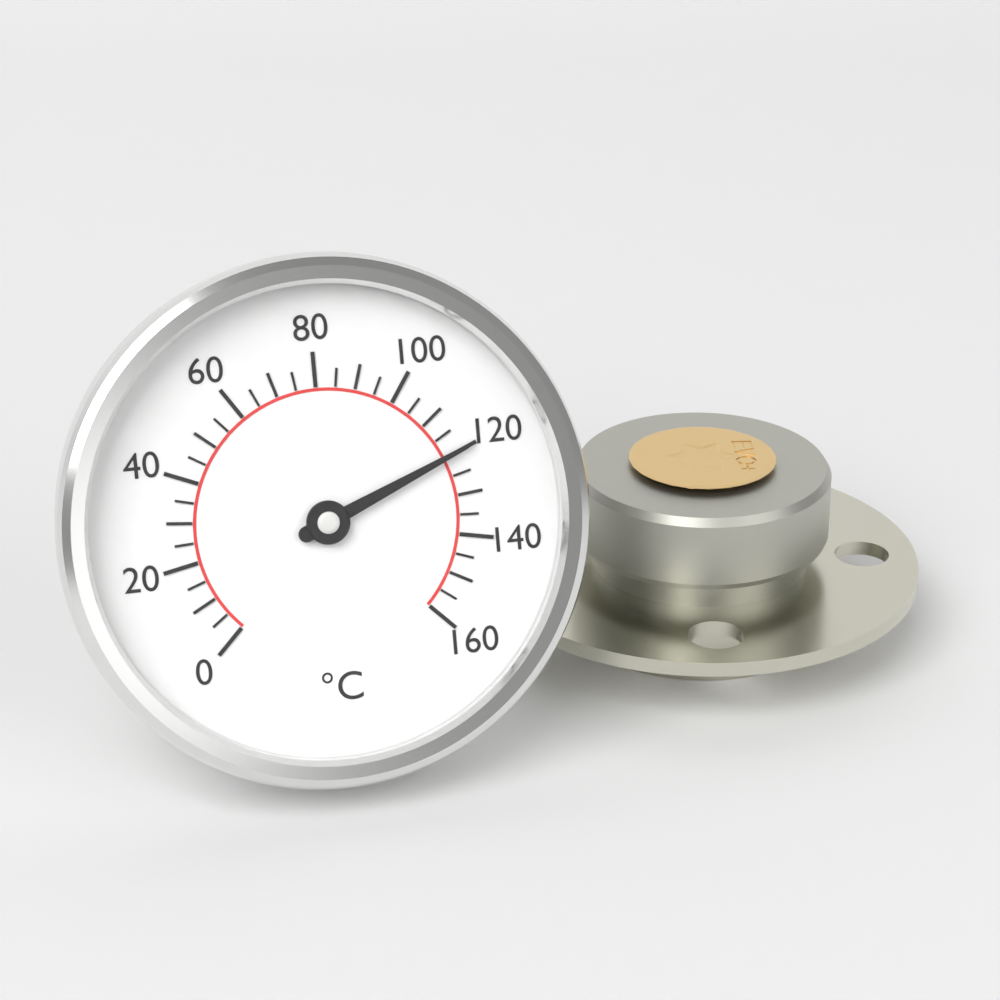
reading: 120 °C
